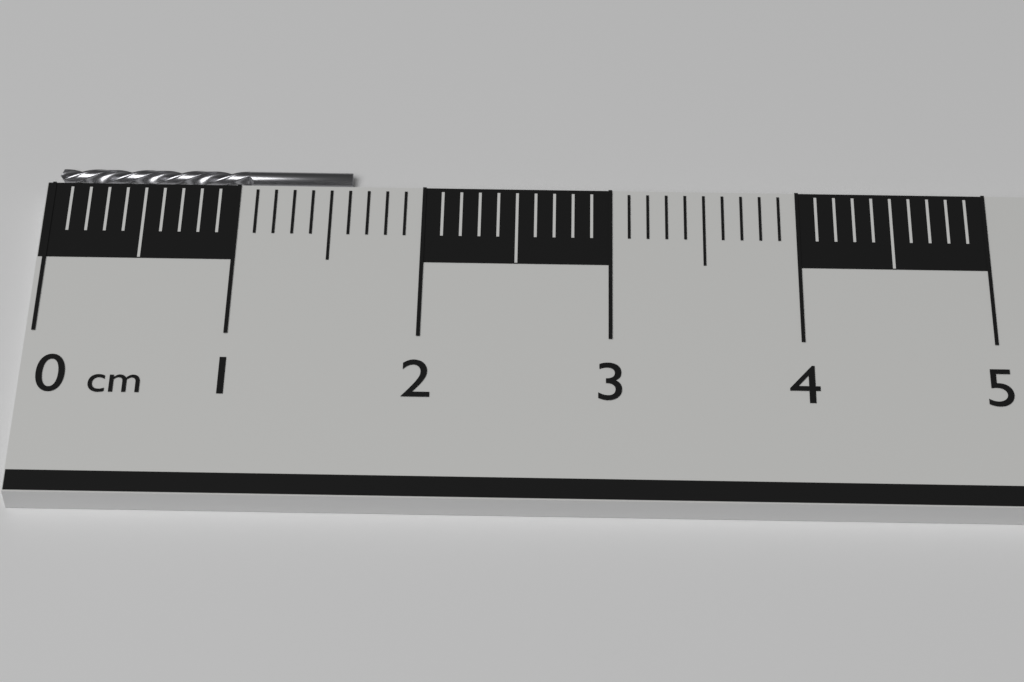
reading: 1.6 cm
